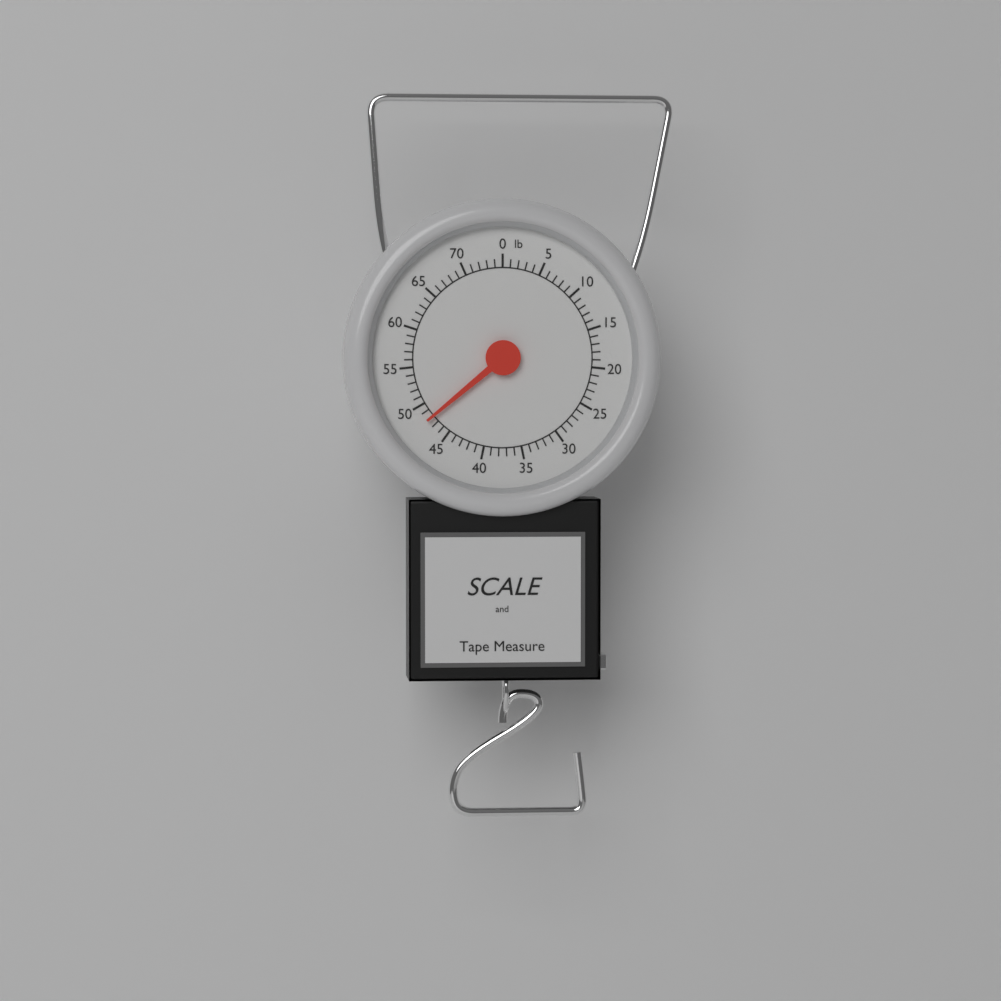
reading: 48 lb
